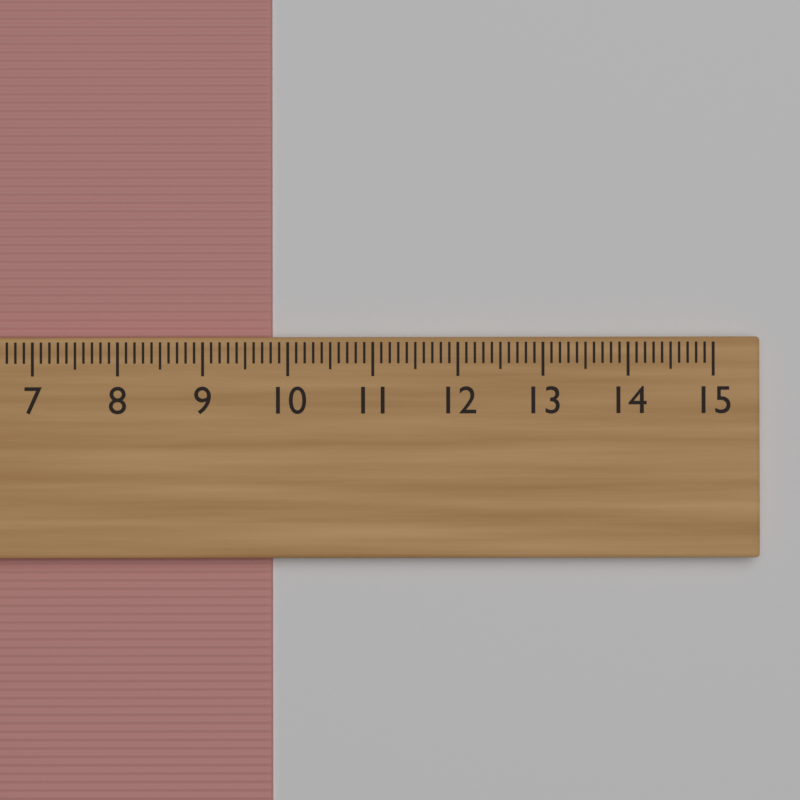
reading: 9.8 cm
